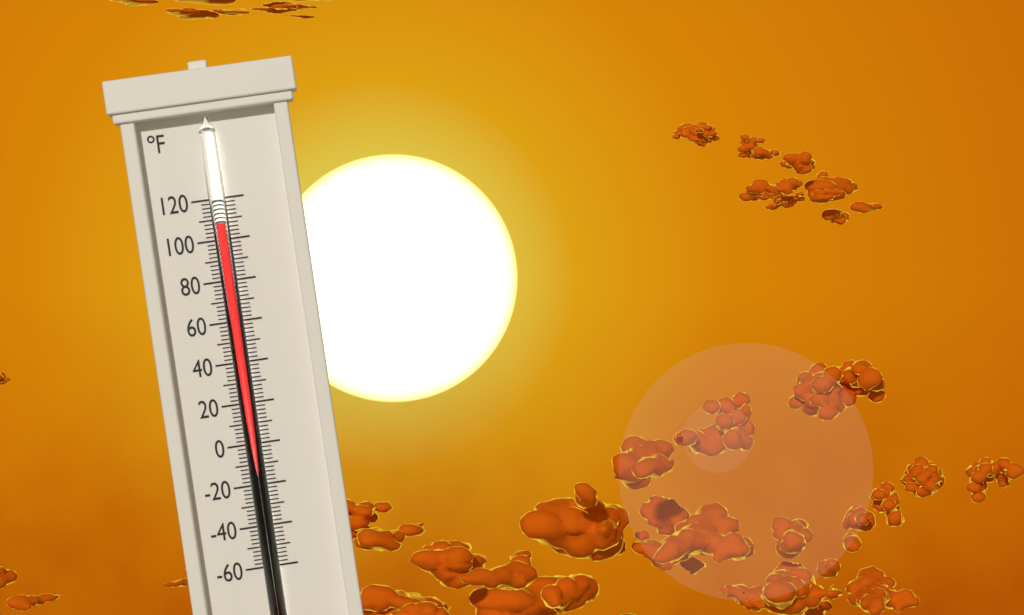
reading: 108 °F
